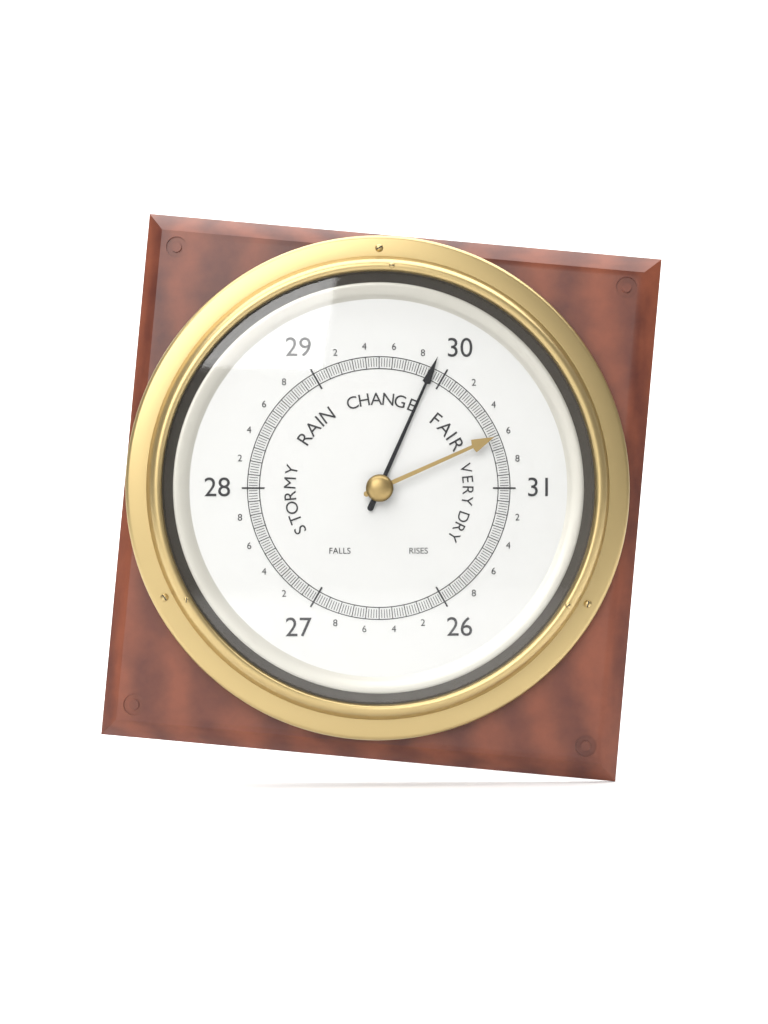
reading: 29.90 (no unit)
